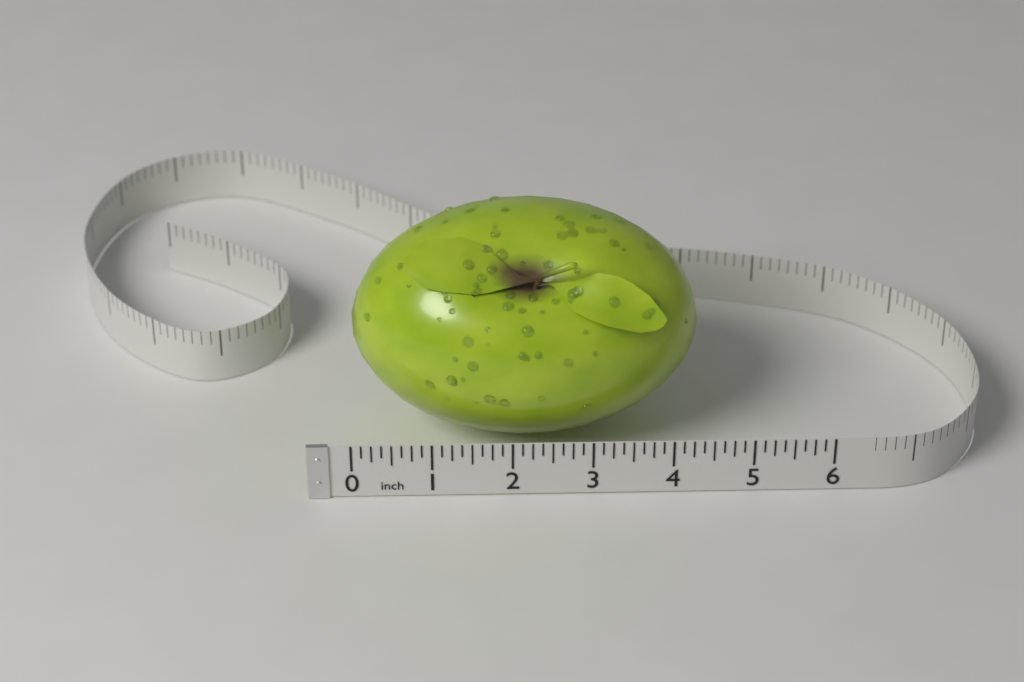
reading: 4.375 in
